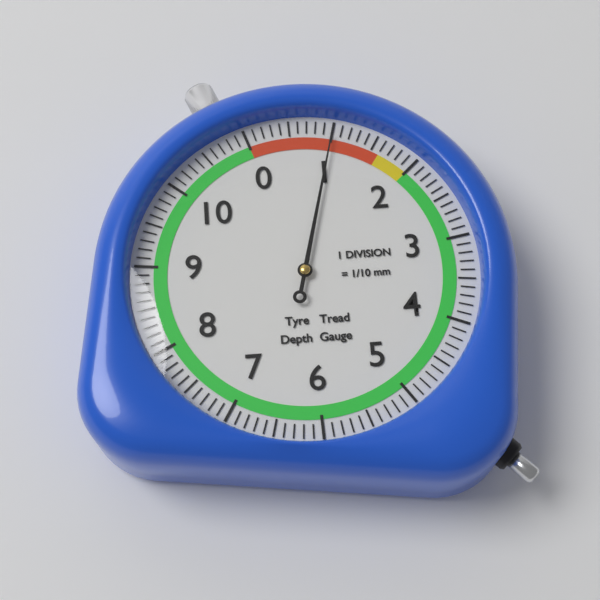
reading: 1.0 mm
